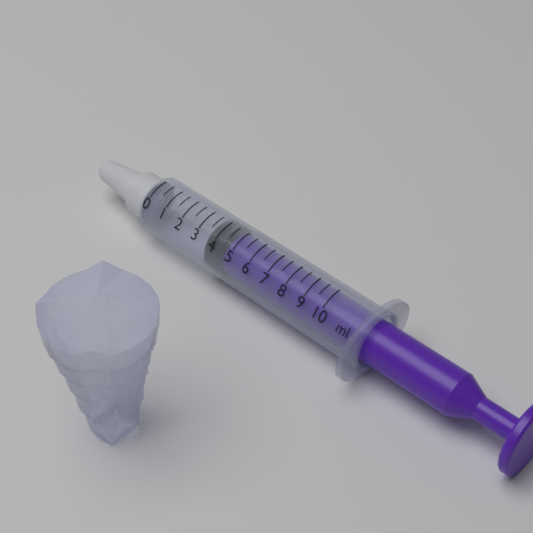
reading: 3.5 ml
